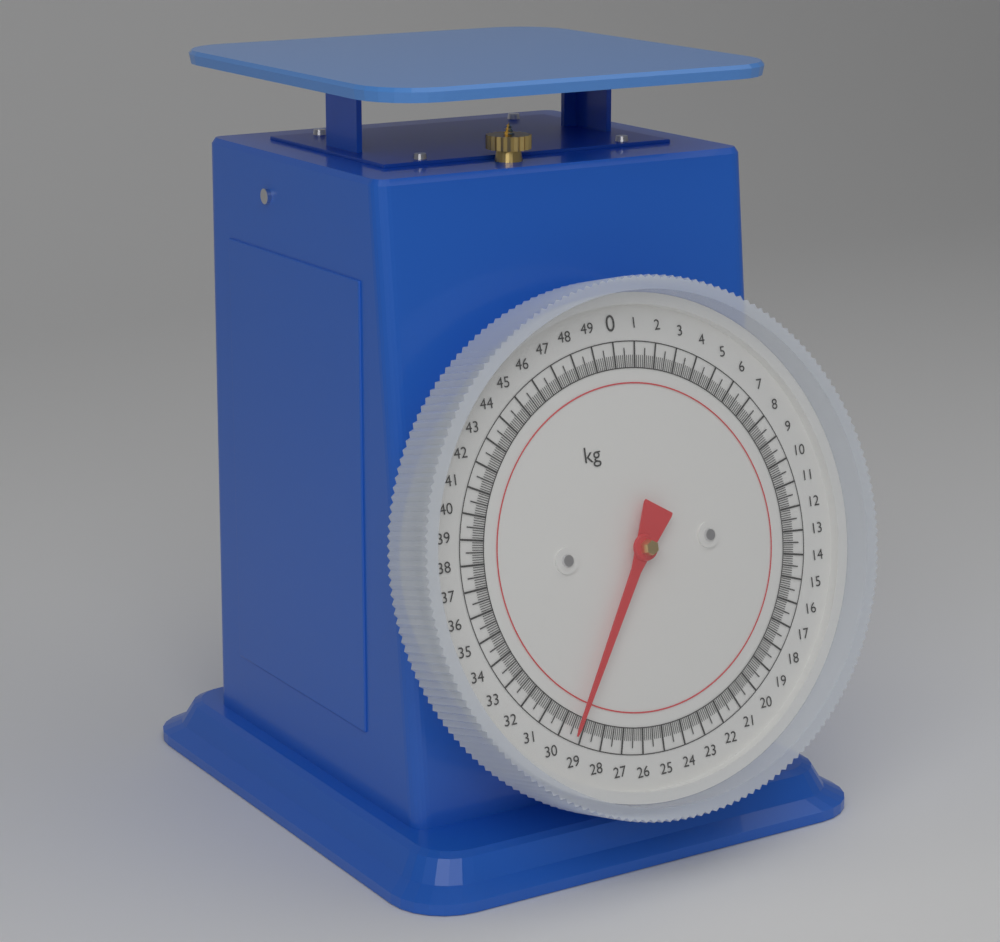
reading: 29.4 kg
